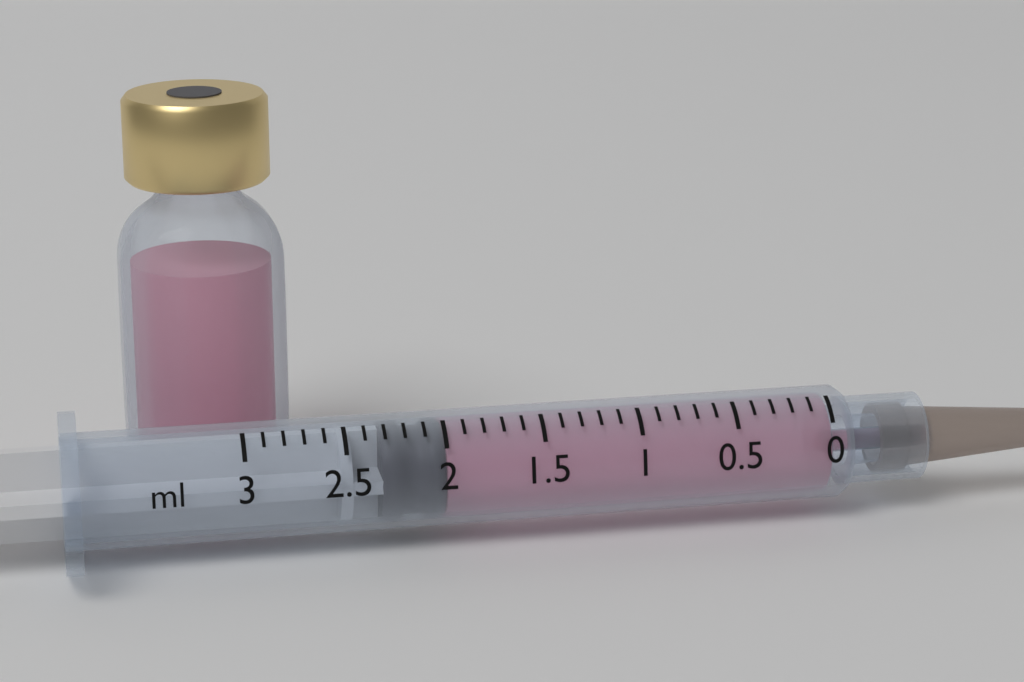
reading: 2.0 ml
